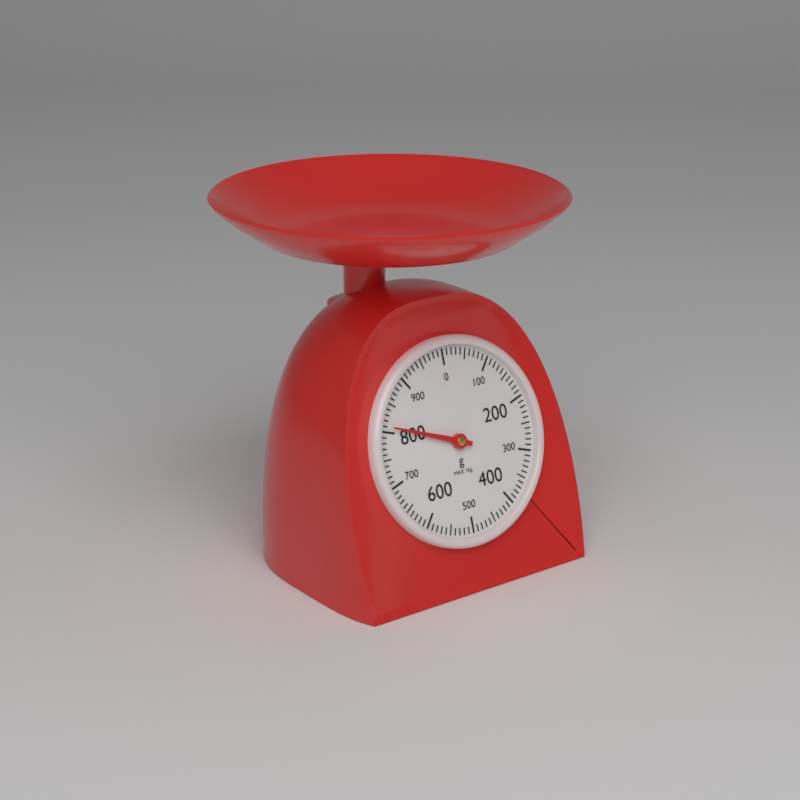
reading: 810 g
